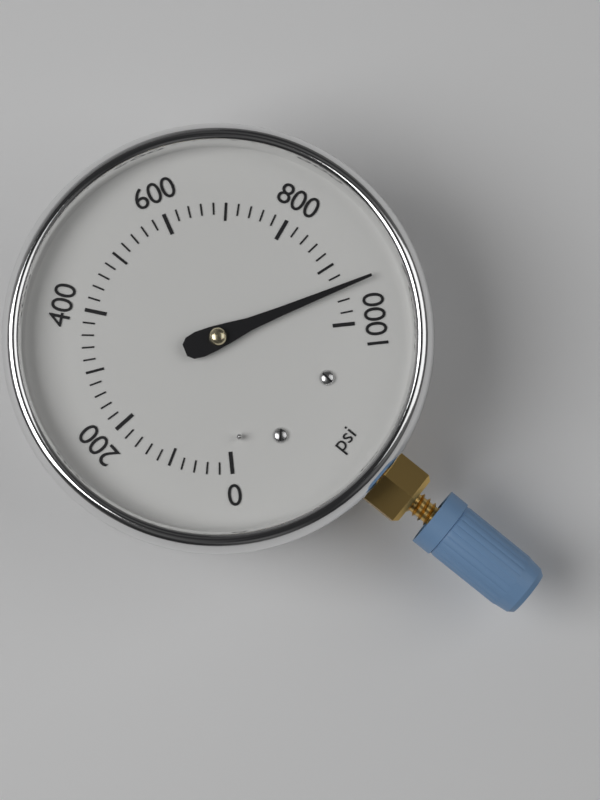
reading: 940 psi
